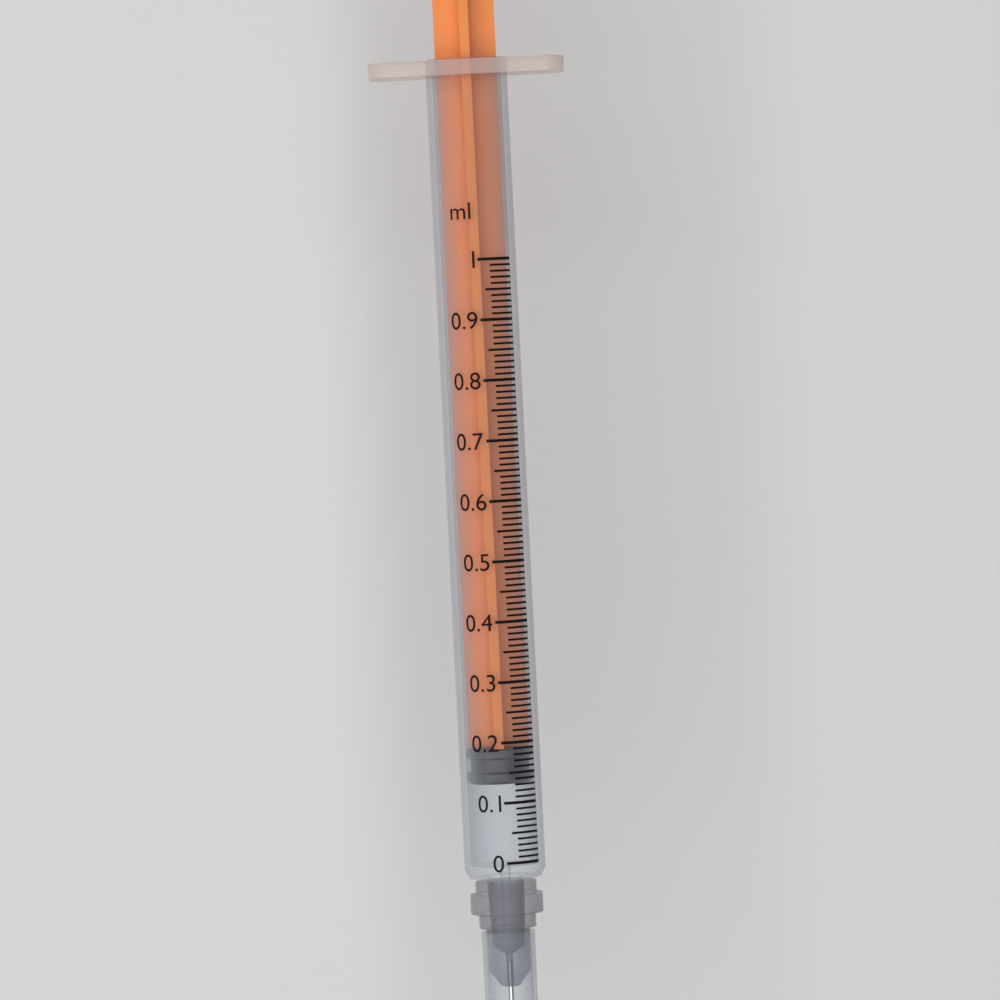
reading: 0.13 ml
